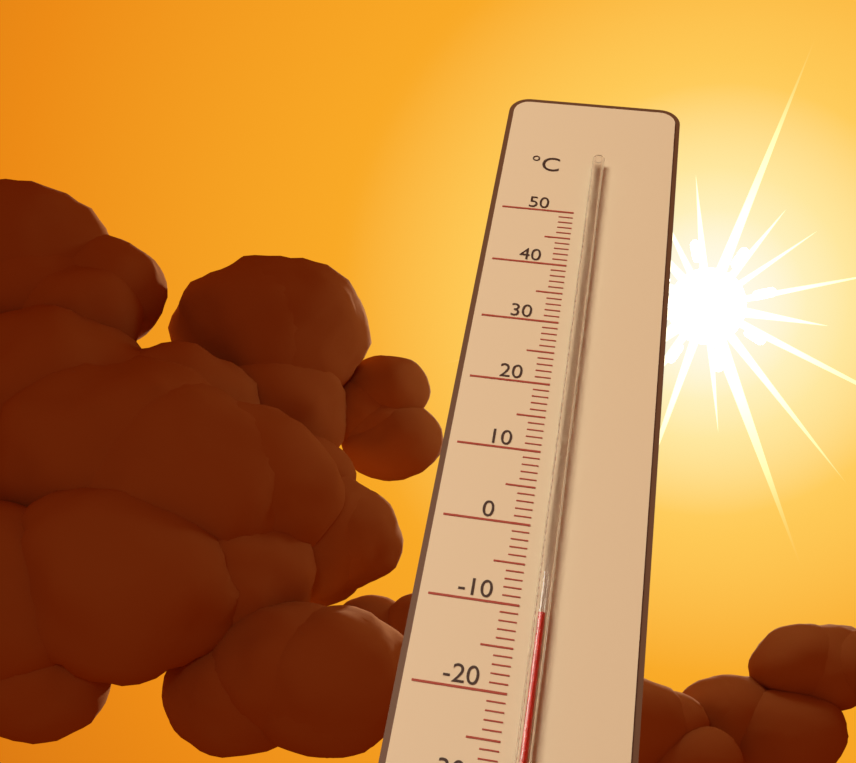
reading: -11 °C
